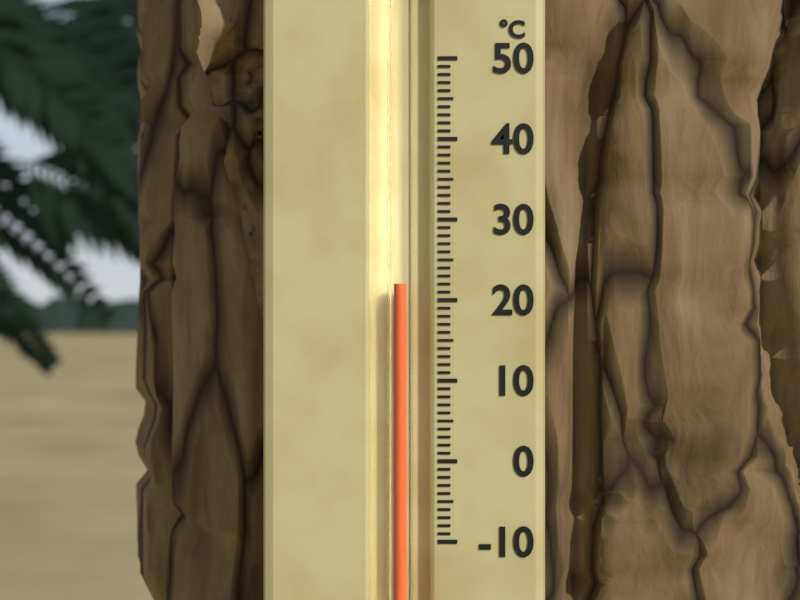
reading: 22 °C
